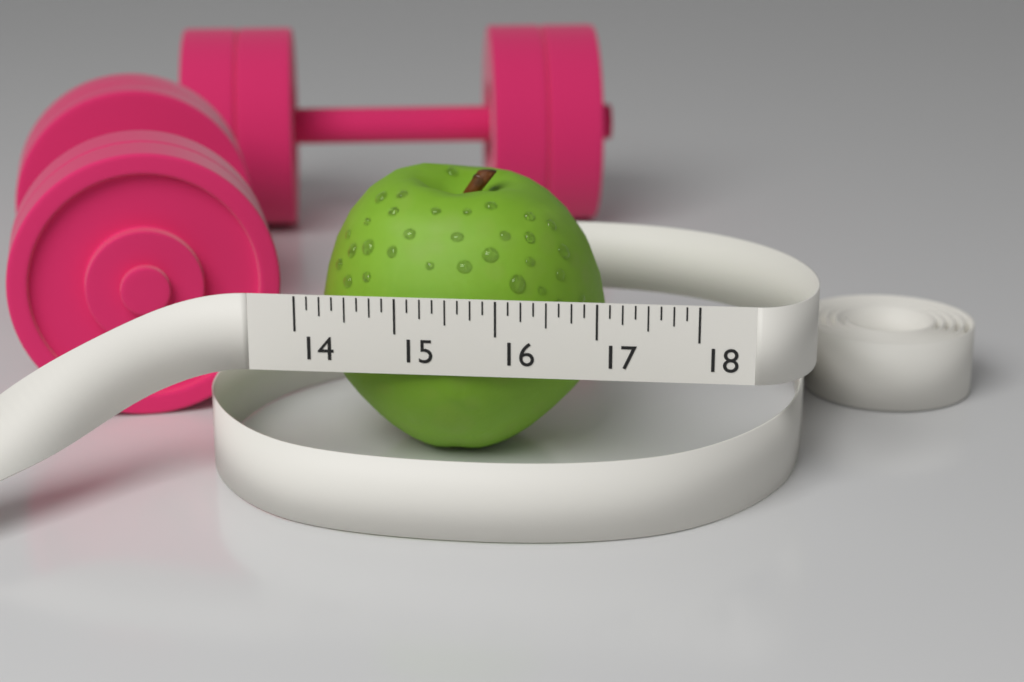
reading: 17.000 (no unit)
